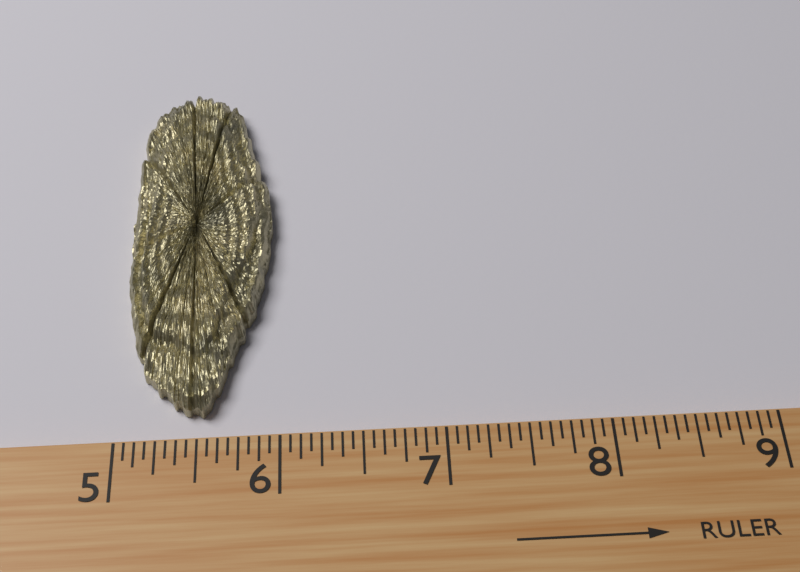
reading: 5.9375 (no unit)
